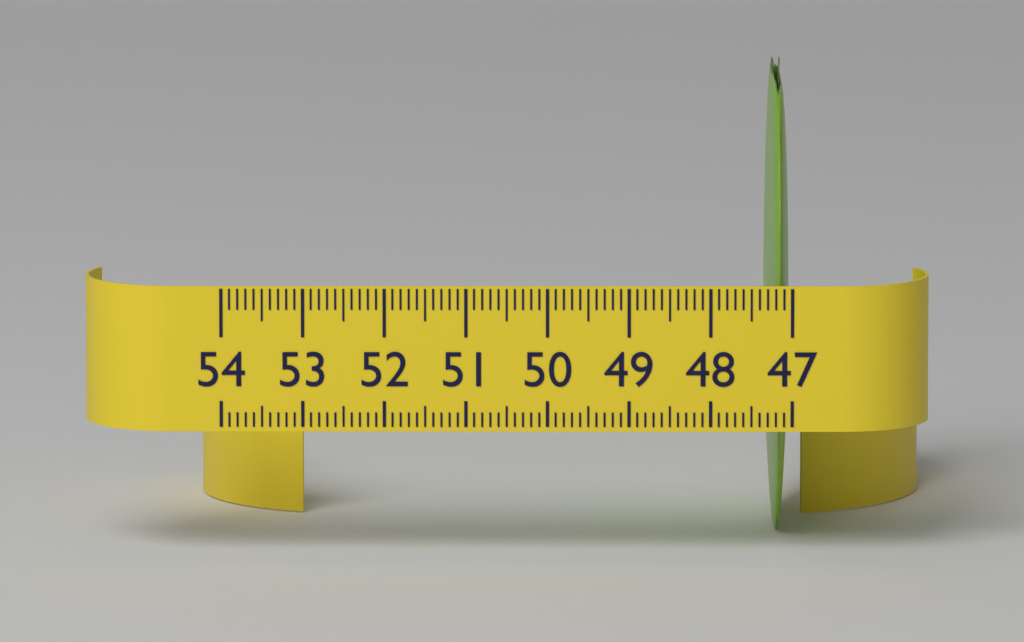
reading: 47.3 (no unit)
